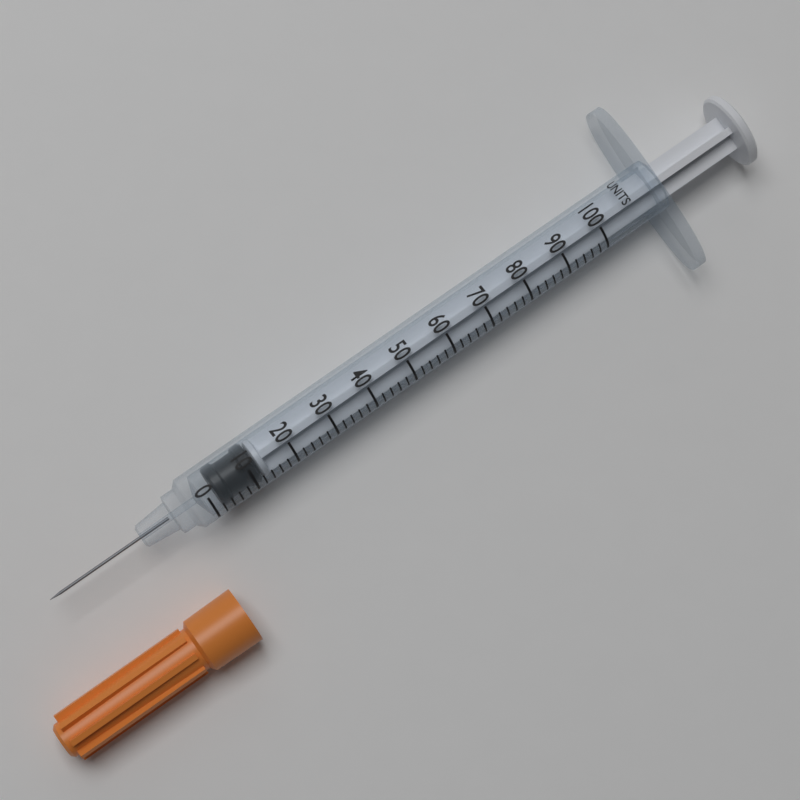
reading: 2 units
